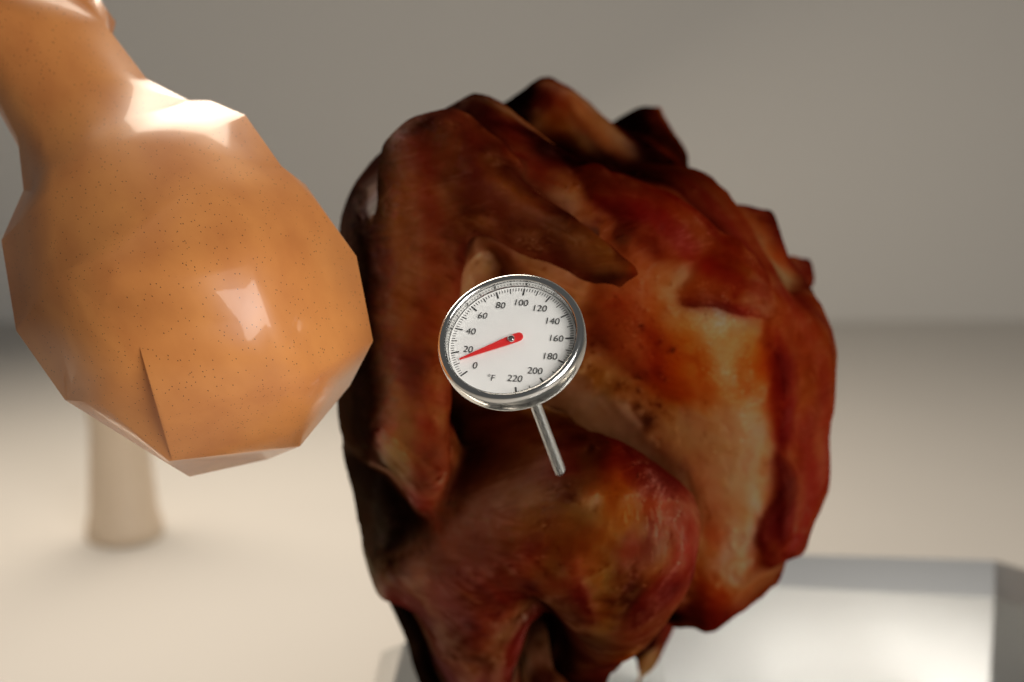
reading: 12 °F
